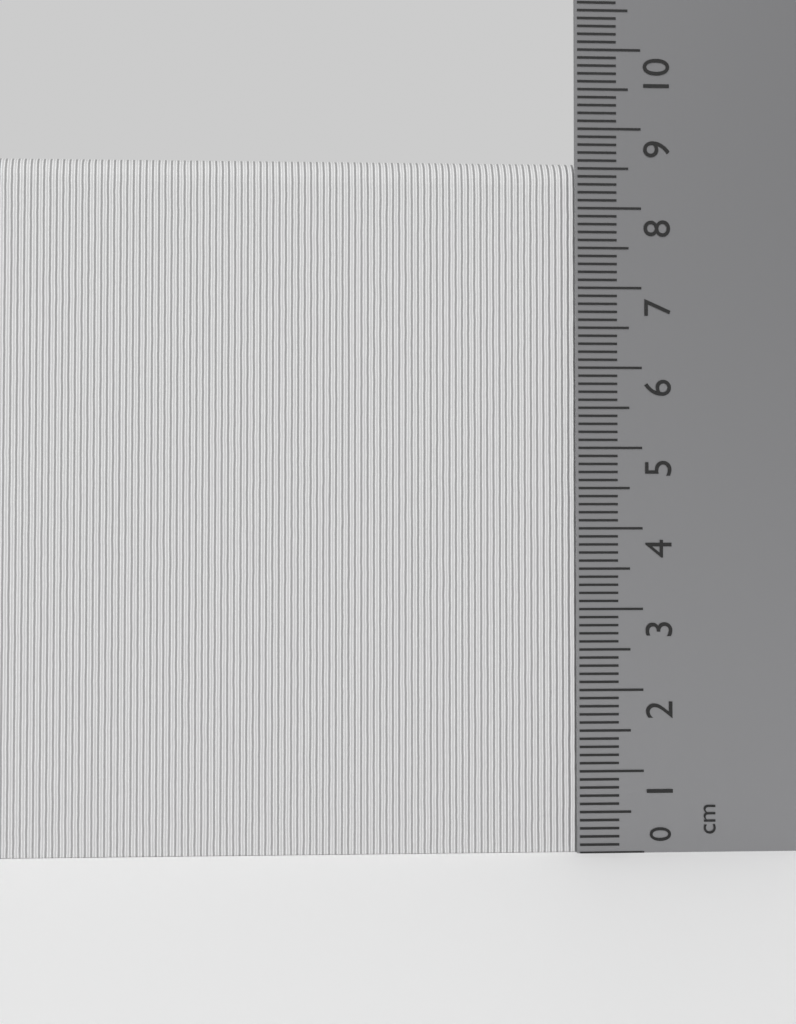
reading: 8.6 cm
